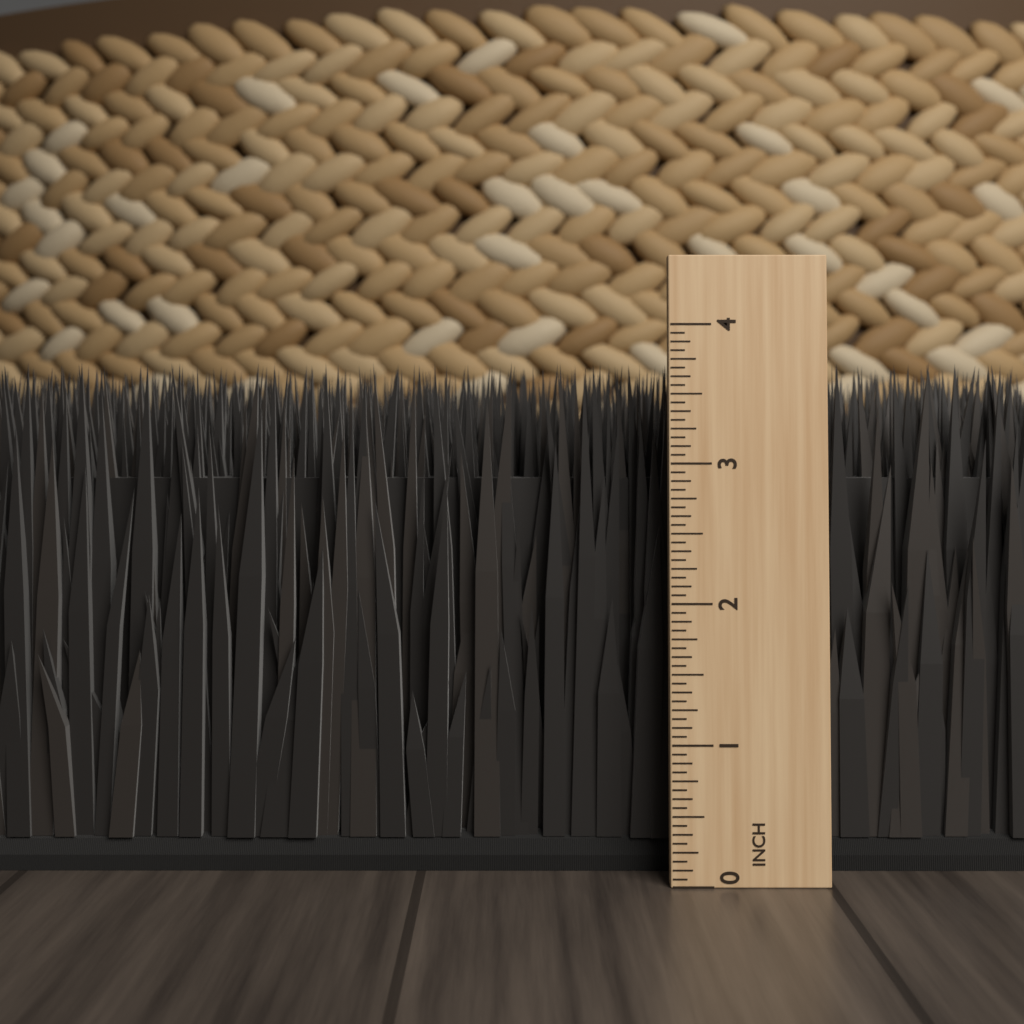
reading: 3.7500 in
